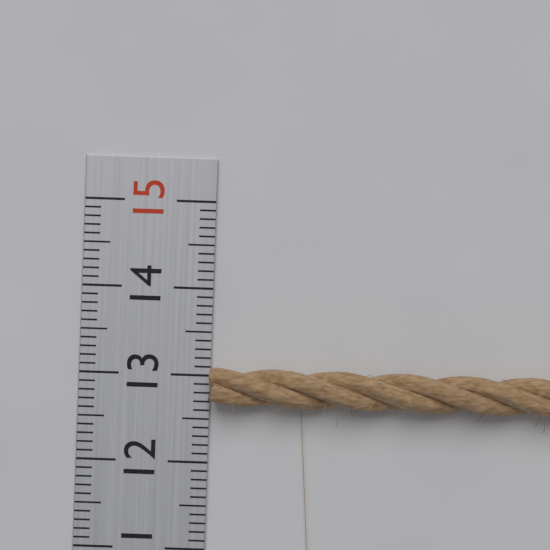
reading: 13.1 (no unit)
